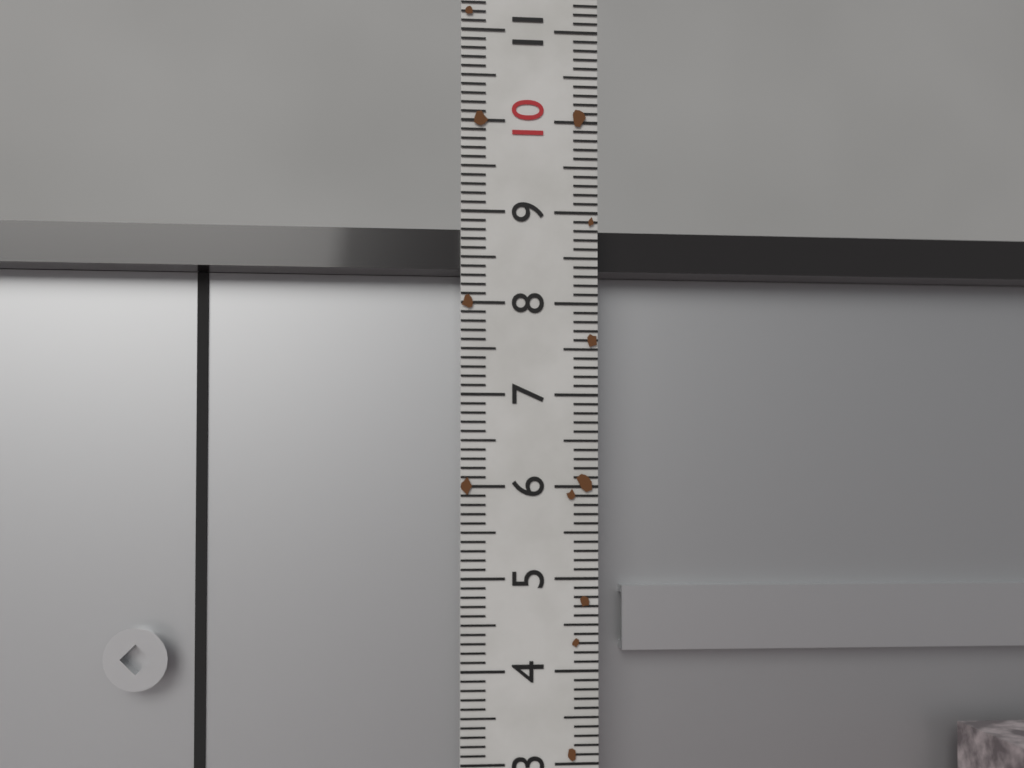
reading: 8.9 (no unit)
